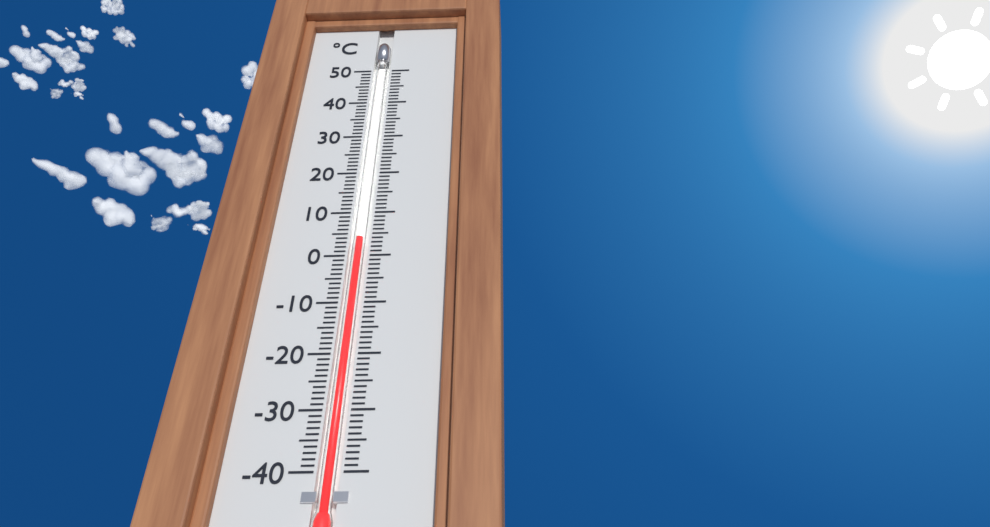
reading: 4 °C
